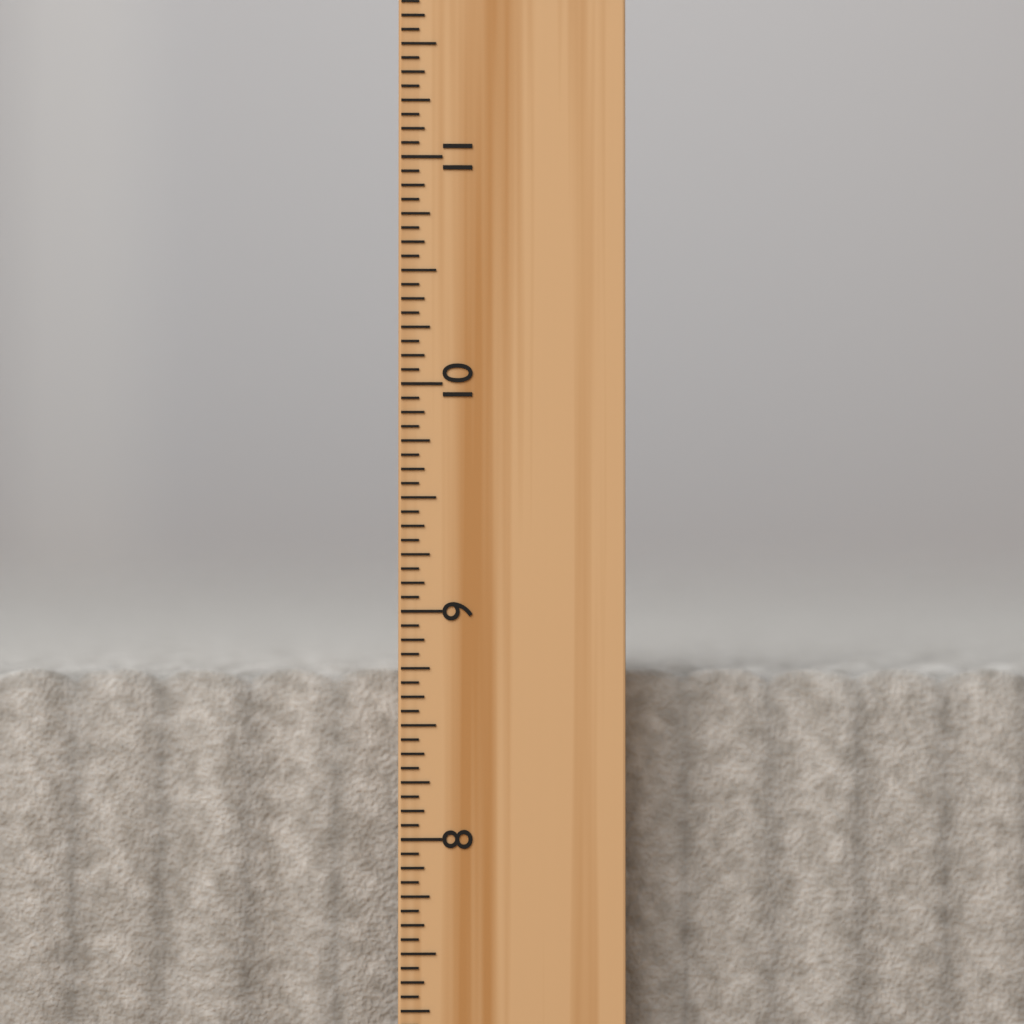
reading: 8.7500 inch
